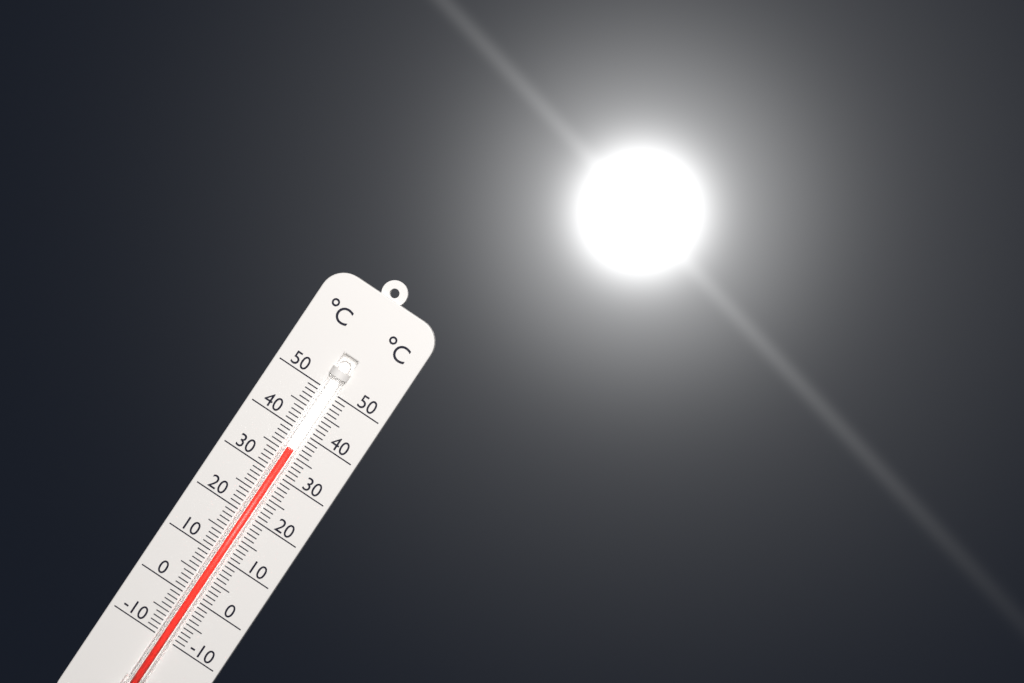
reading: 36 °C
